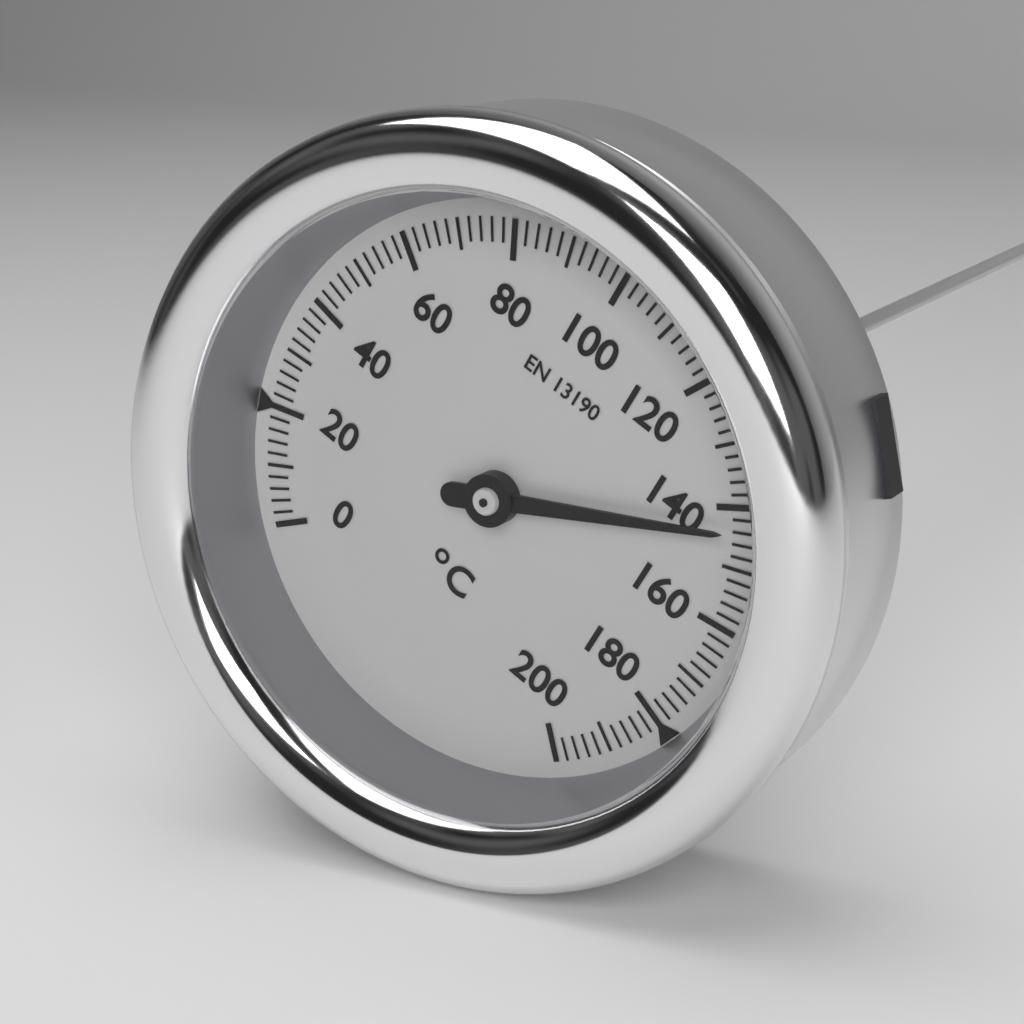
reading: 144 °C
